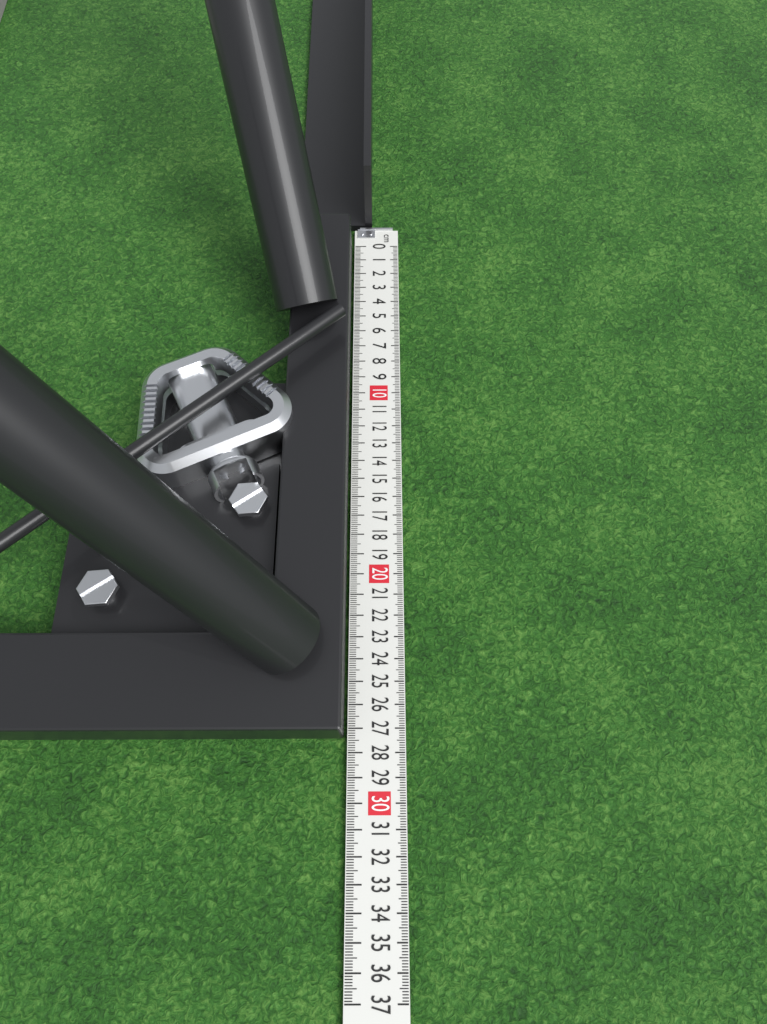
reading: 27.4 cm
